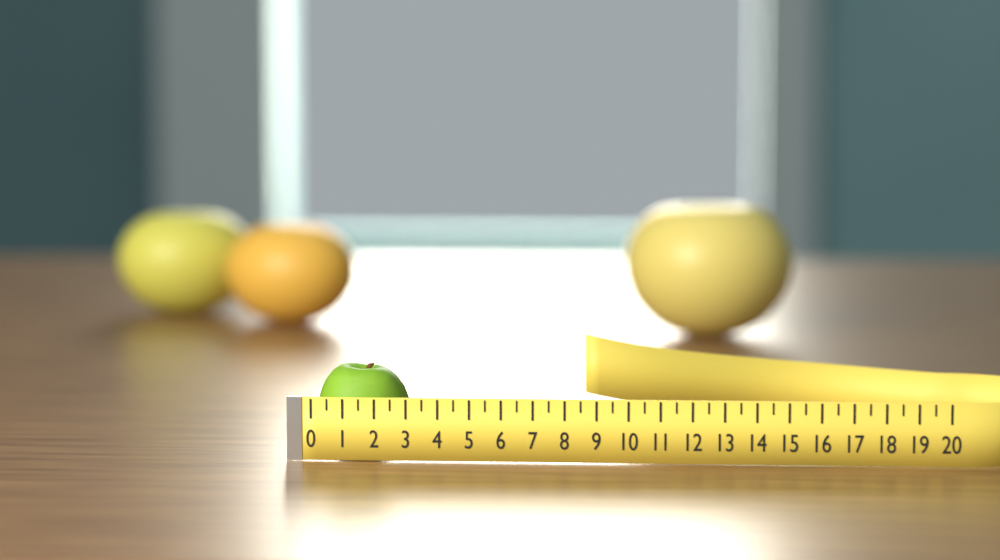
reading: 3.0 (no unit)
